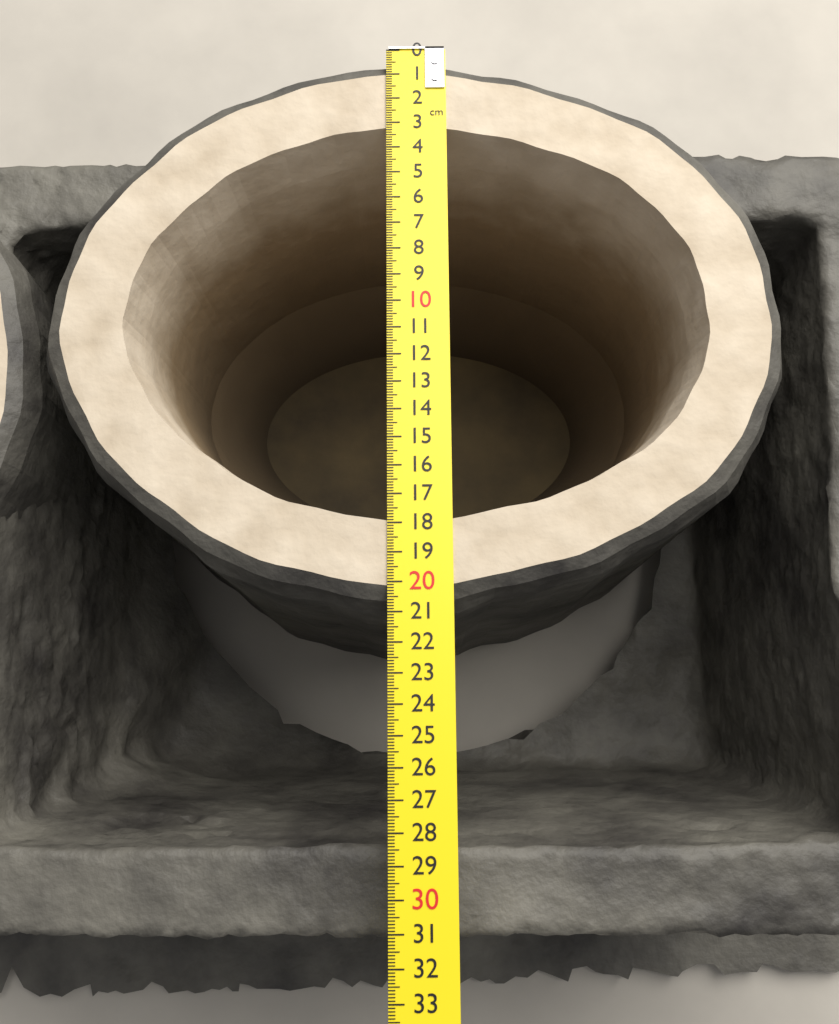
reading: 21.1 cm
